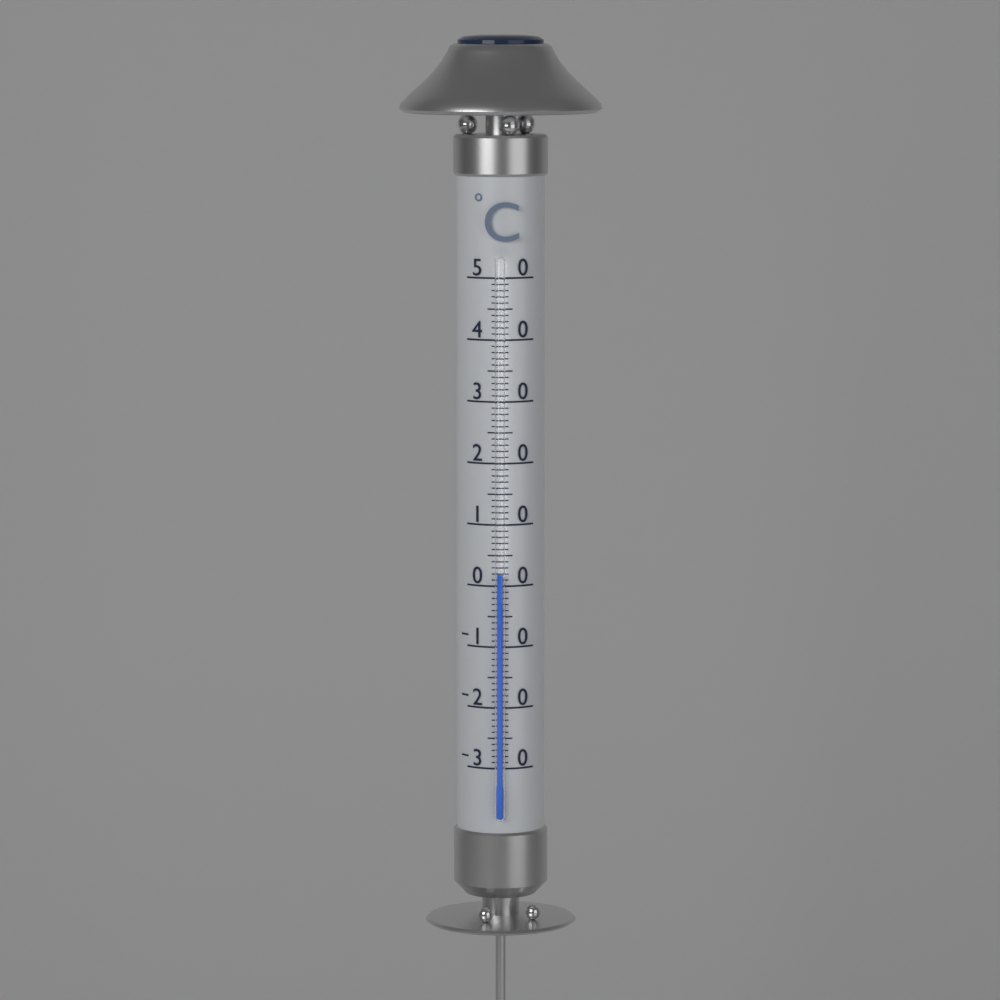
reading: 2 °C
